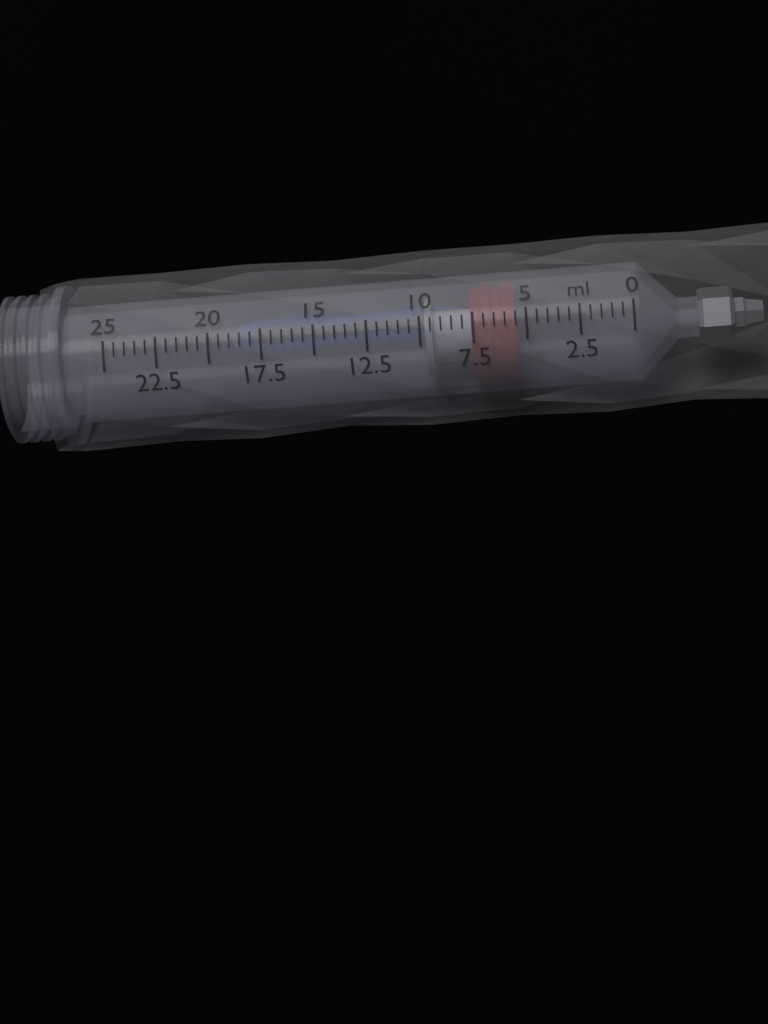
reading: 5.5 ml
